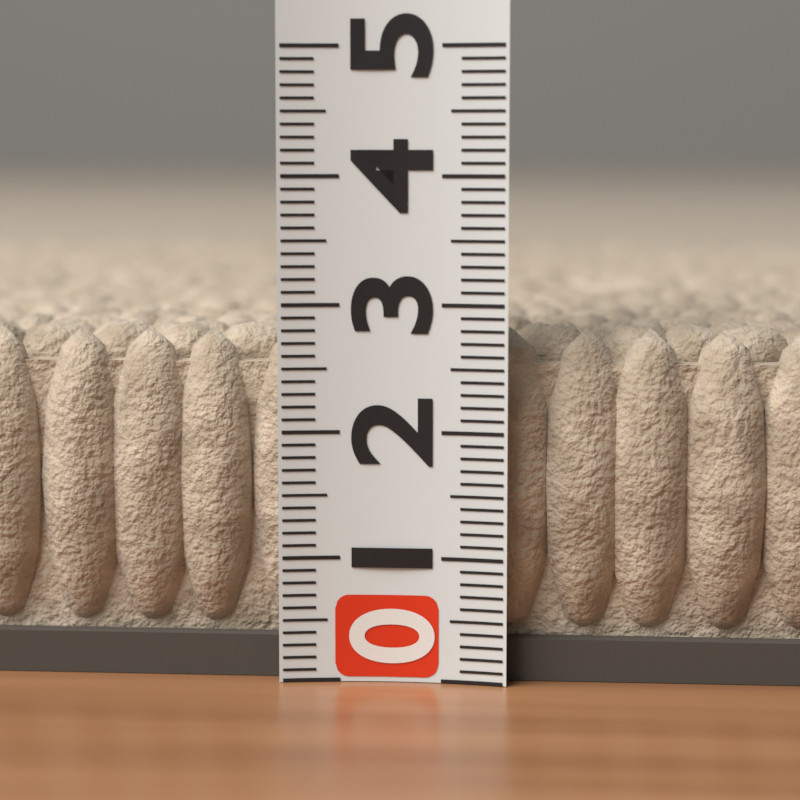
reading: 2.8 (no unit)
